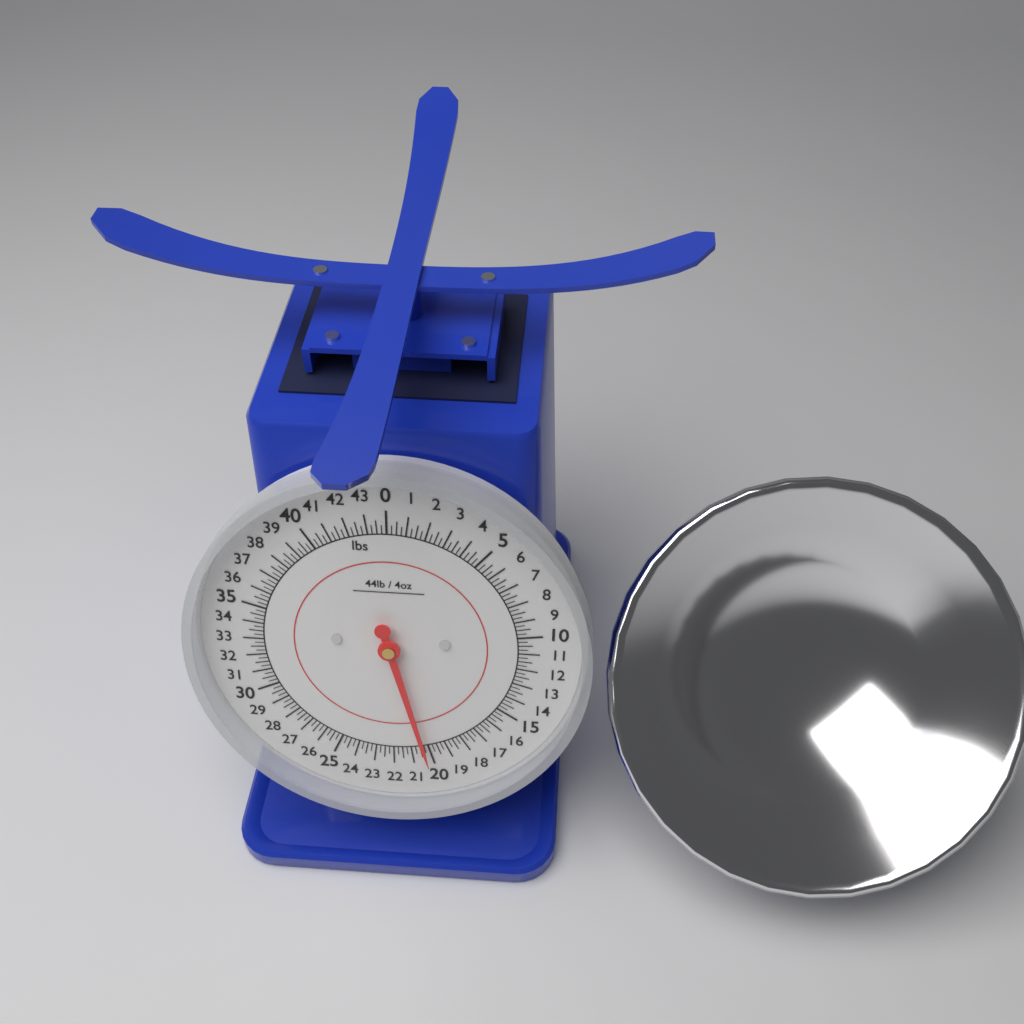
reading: 20.25 lbs
